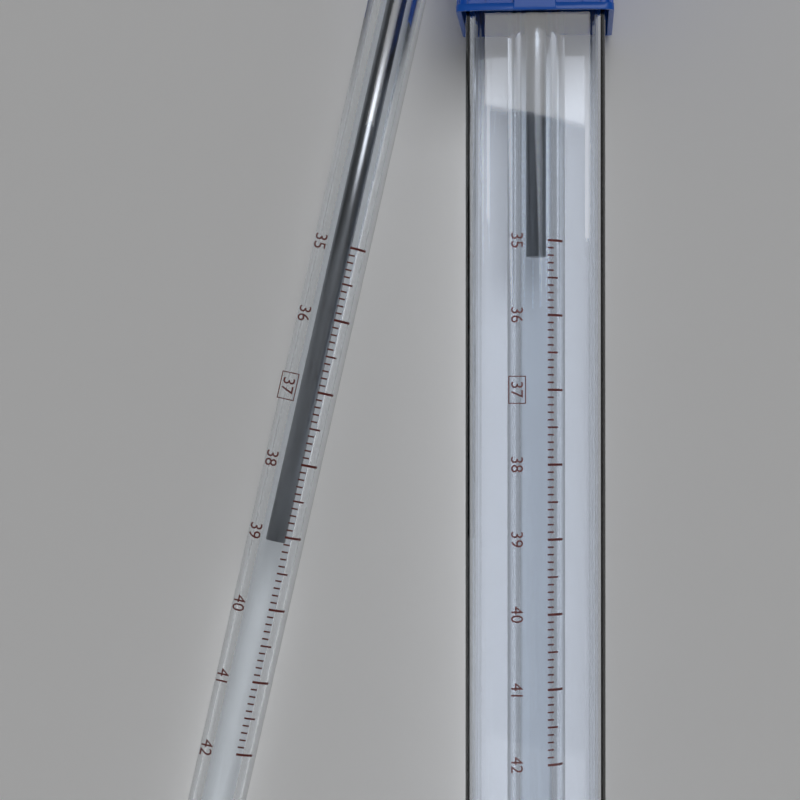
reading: 39.1 °C
